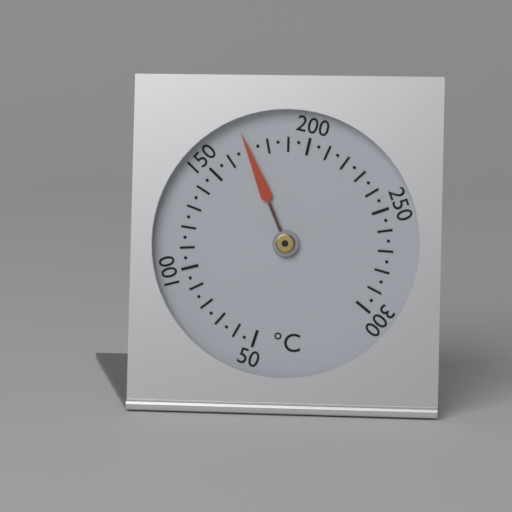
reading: 170 °C
